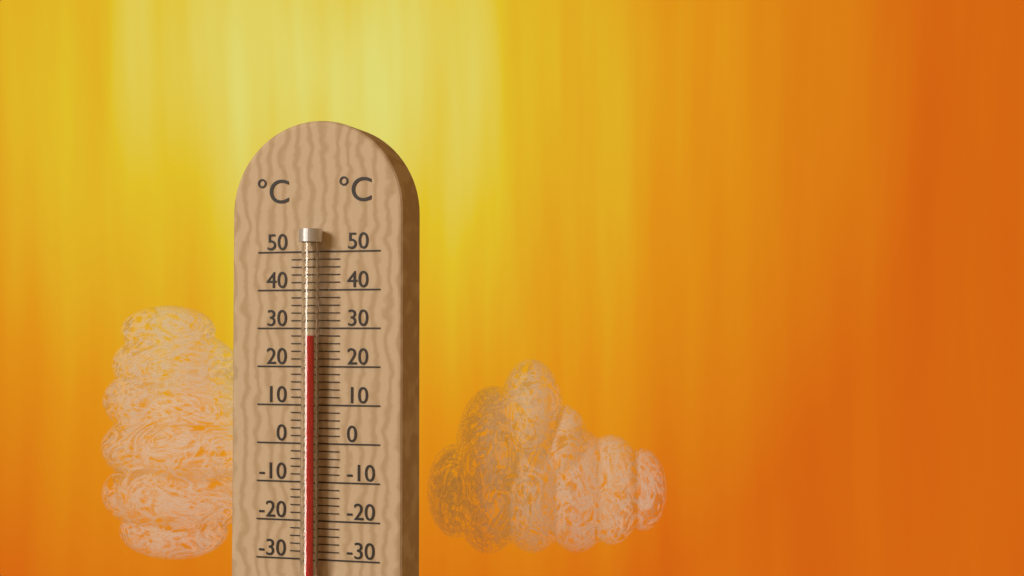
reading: 28 °C
